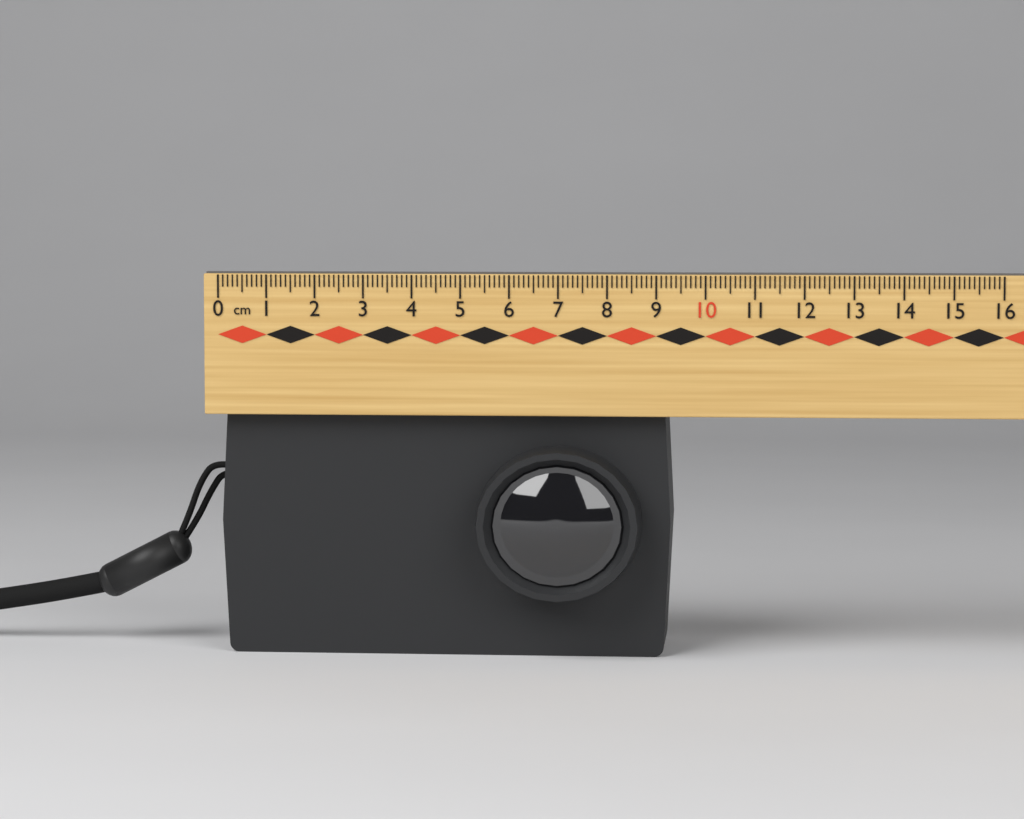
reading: 9.3 cm
